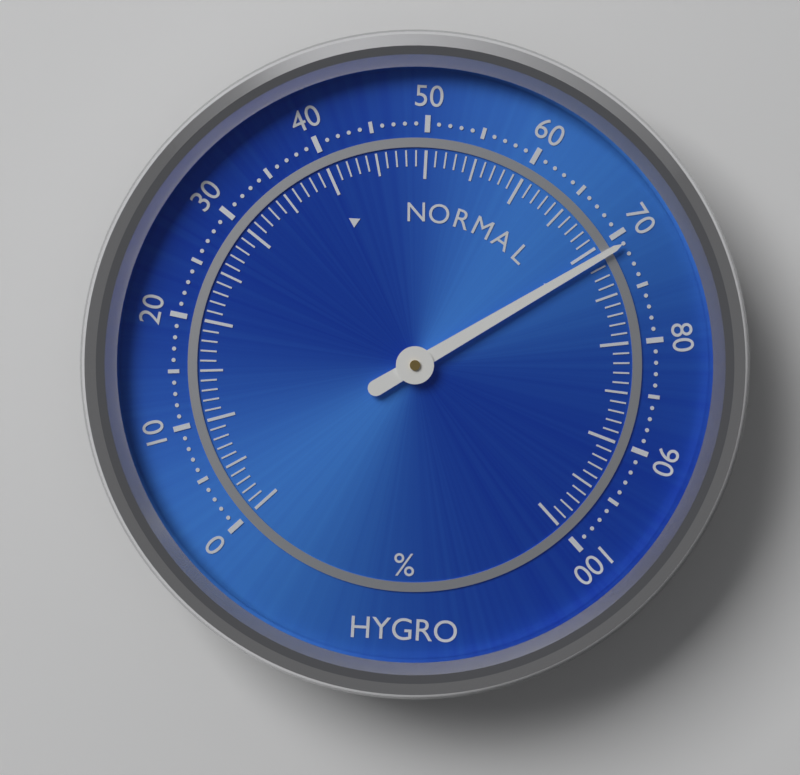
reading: 71 %
